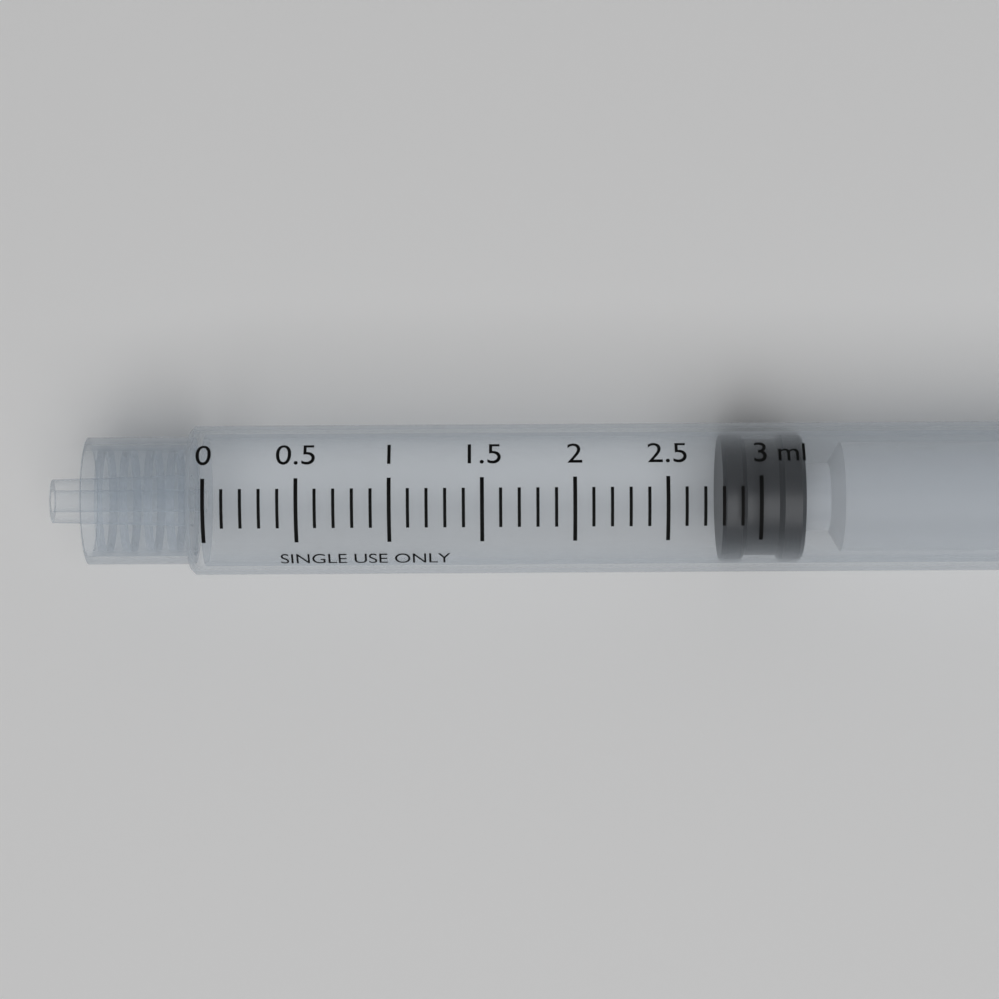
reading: 2.8 ml
